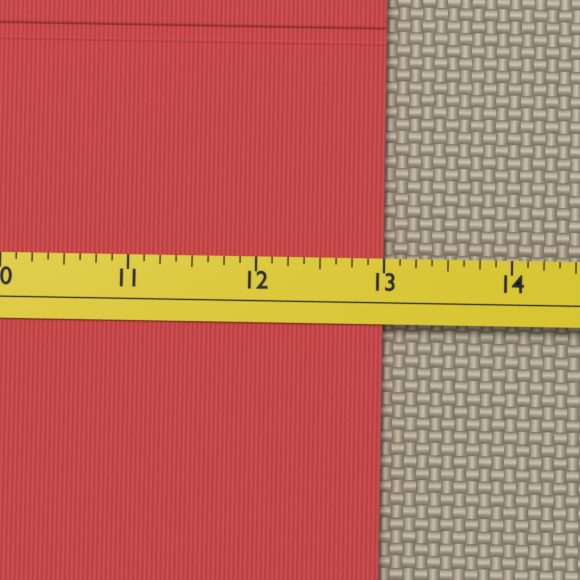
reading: 13.000 (no unit)
